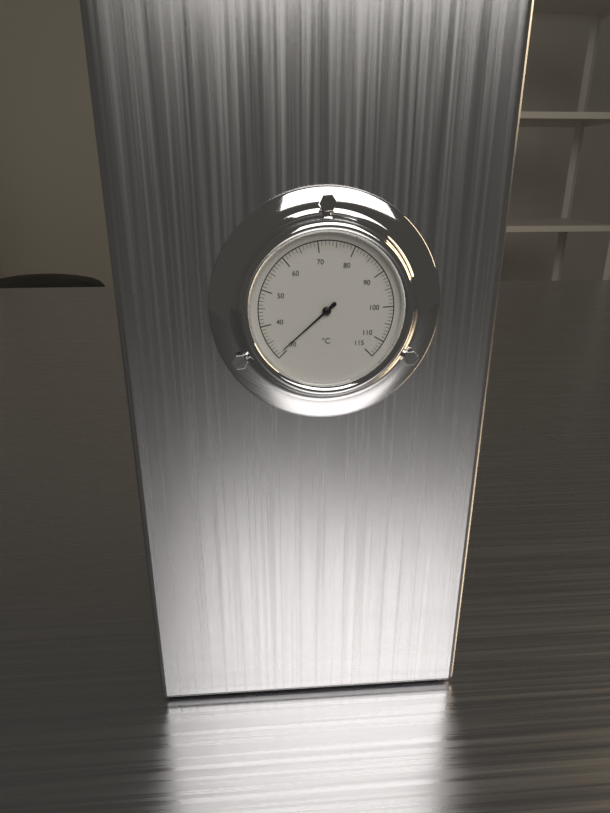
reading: 31 °C
